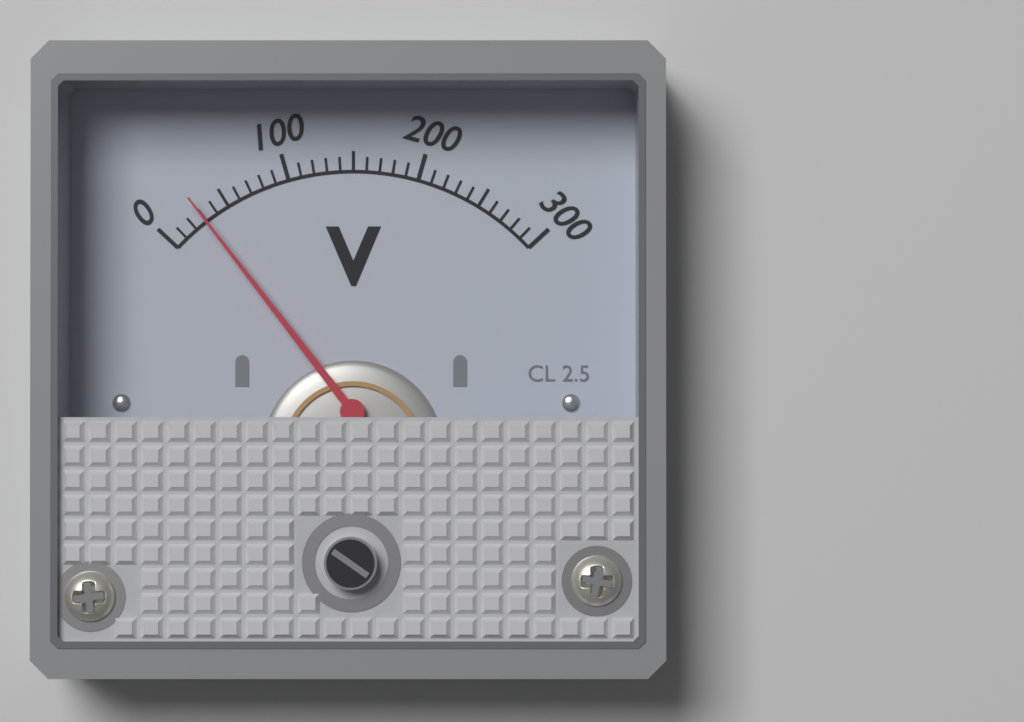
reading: 30 V
